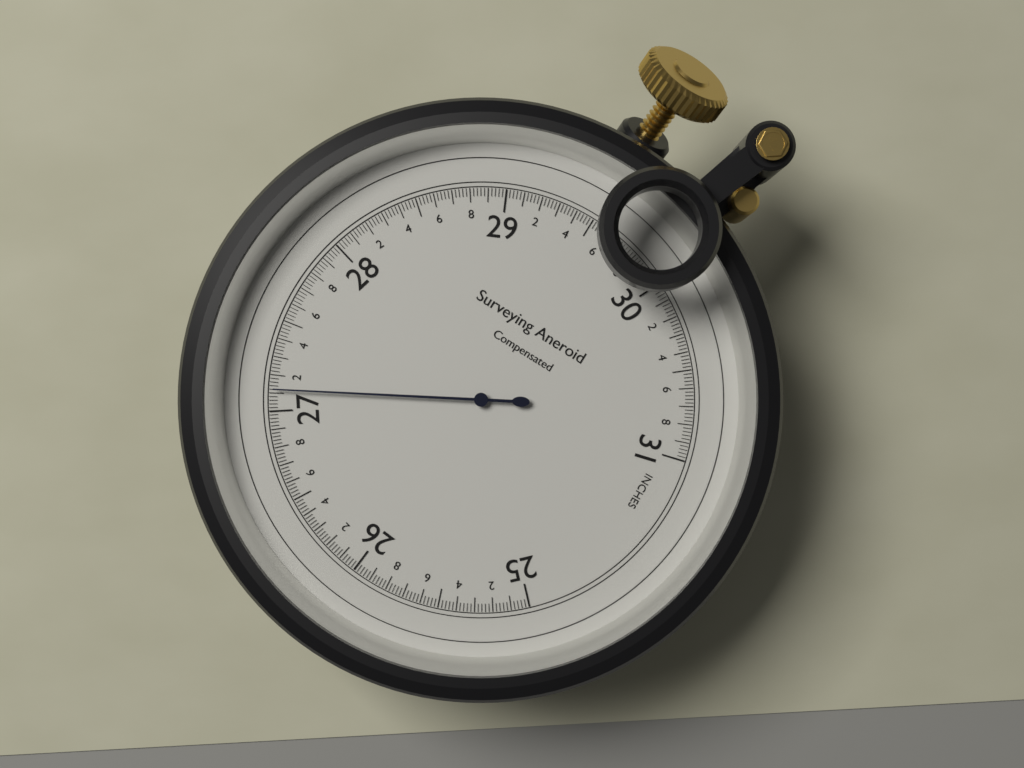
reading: 27.12 inches
